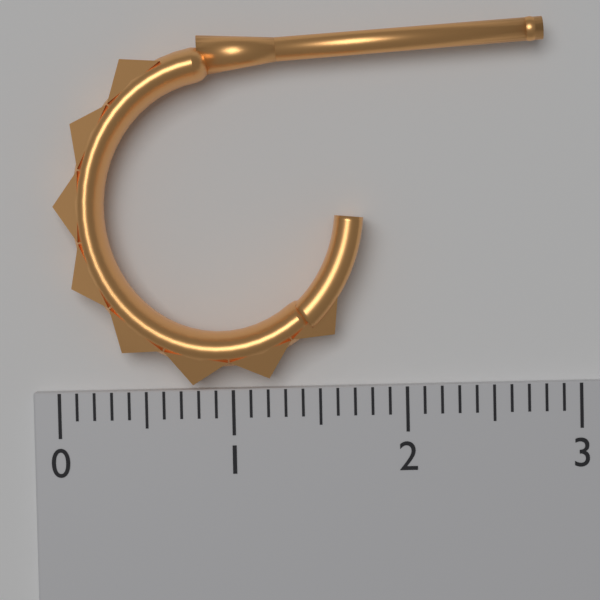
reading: 2.8 (no unit)
